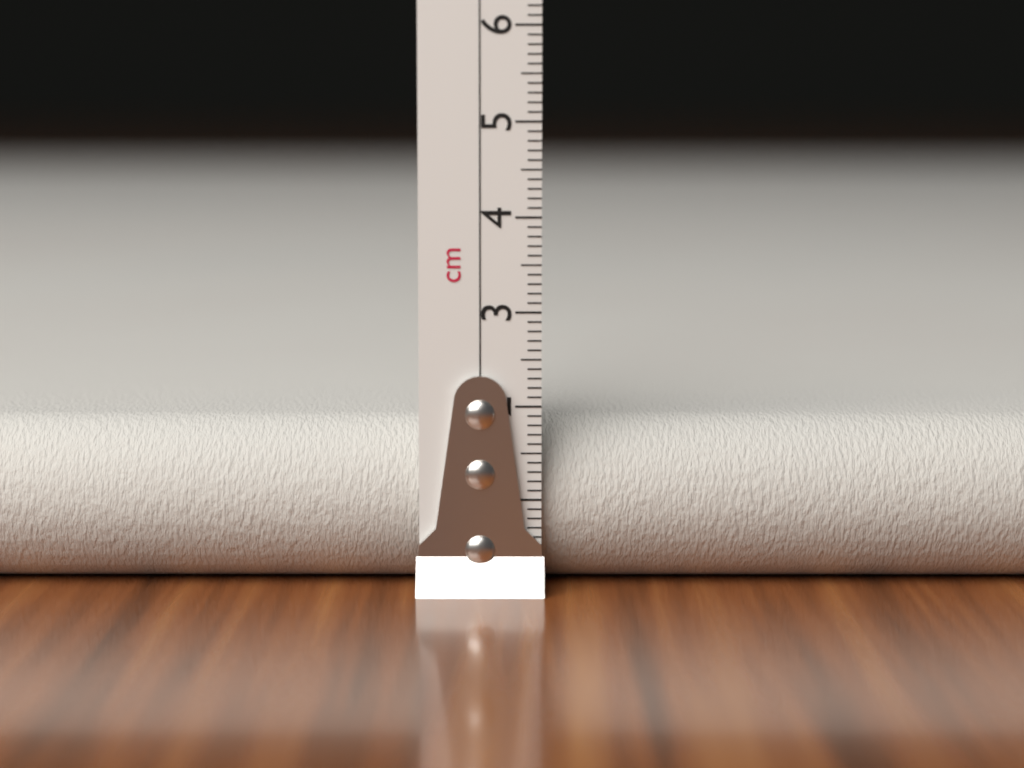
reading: 1.8 cm
